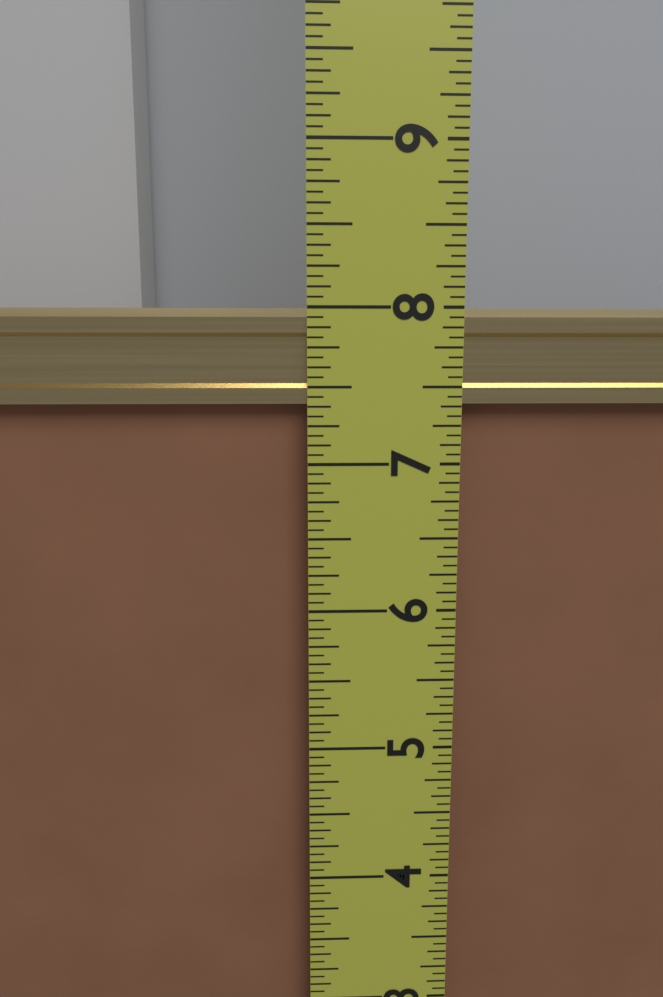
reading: 8.0000 in
